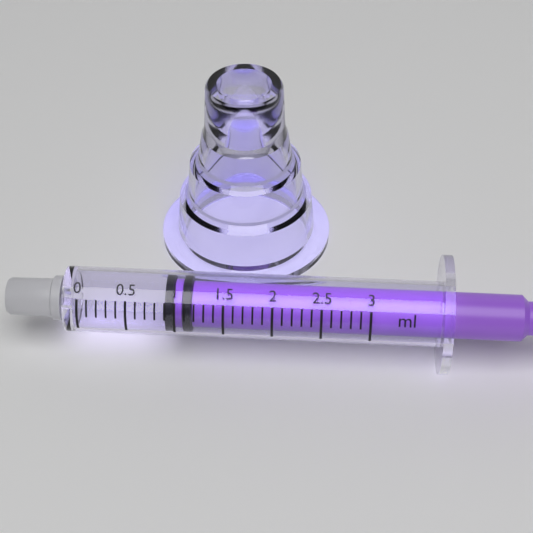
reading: 0.9 ml
